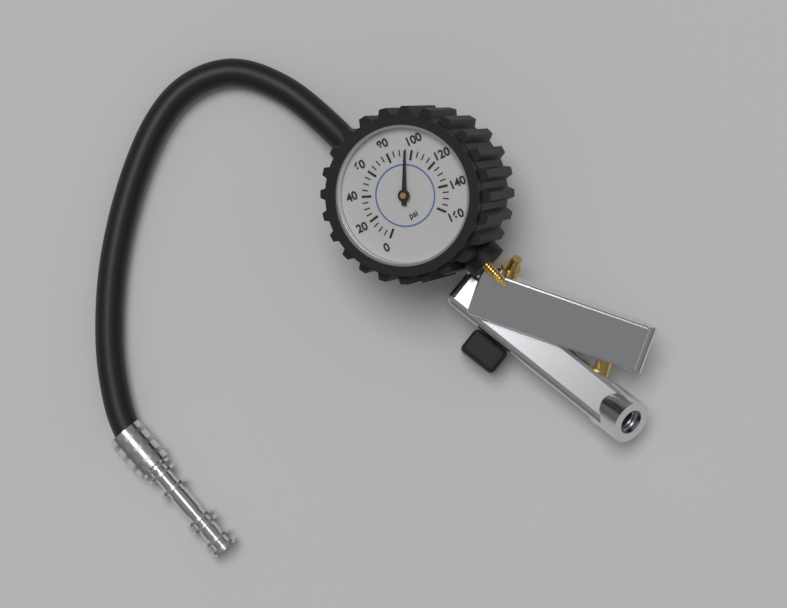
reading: 95 psi
